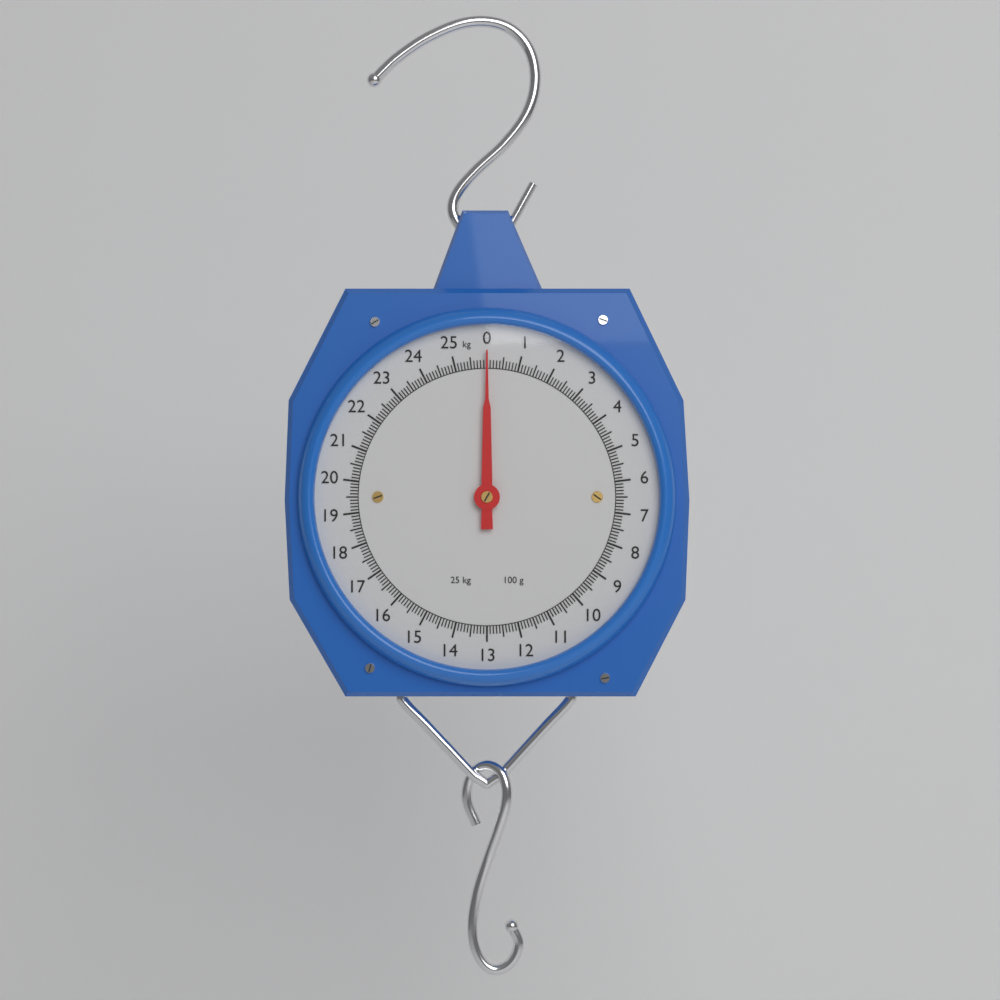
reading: 0.0 kg
